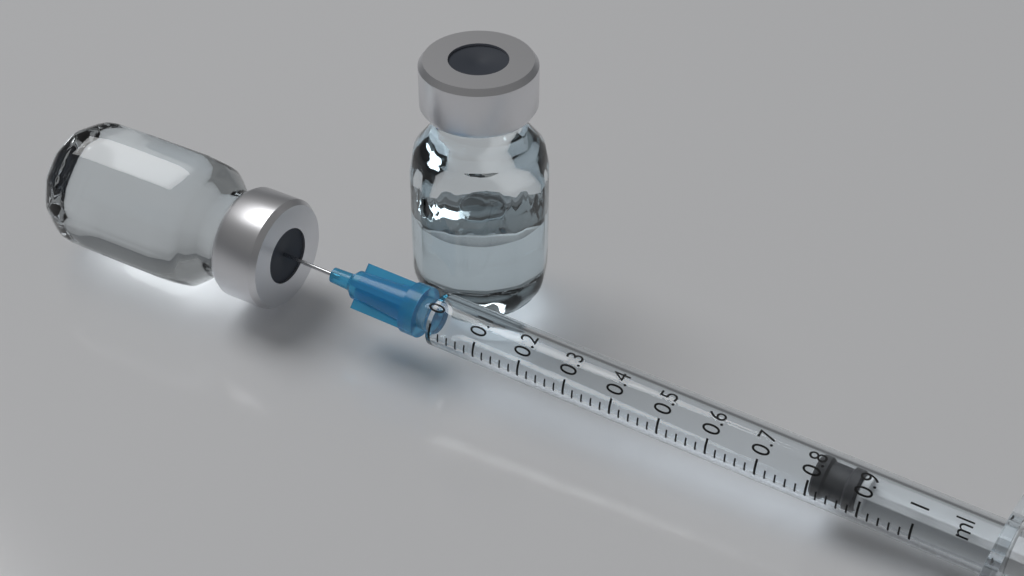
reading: 0.80 ml
